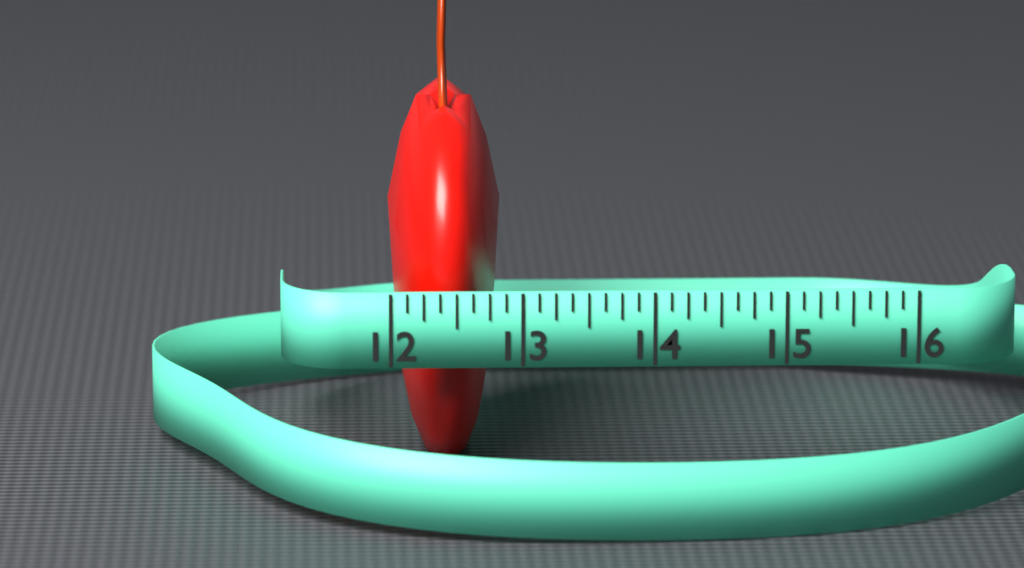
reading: 12.875 (no unit)
